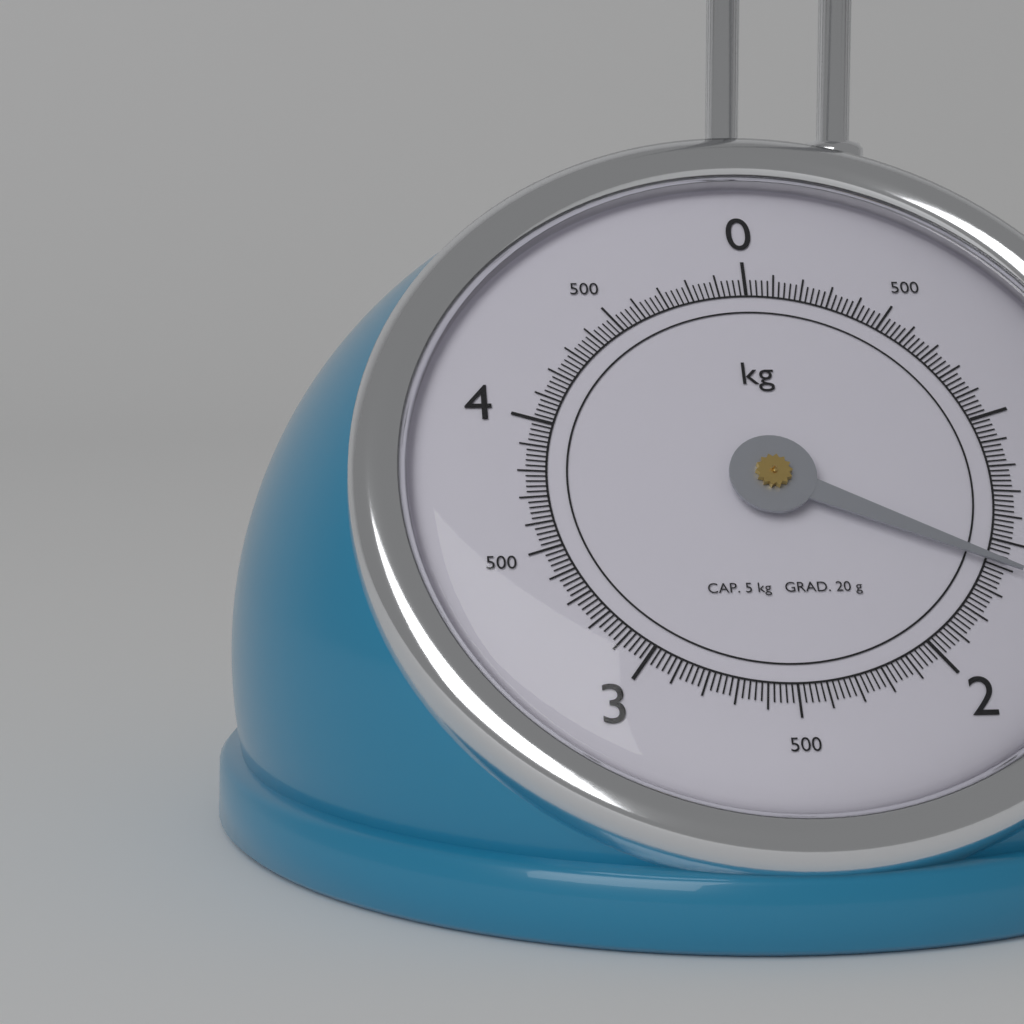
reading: 1.60 kg
